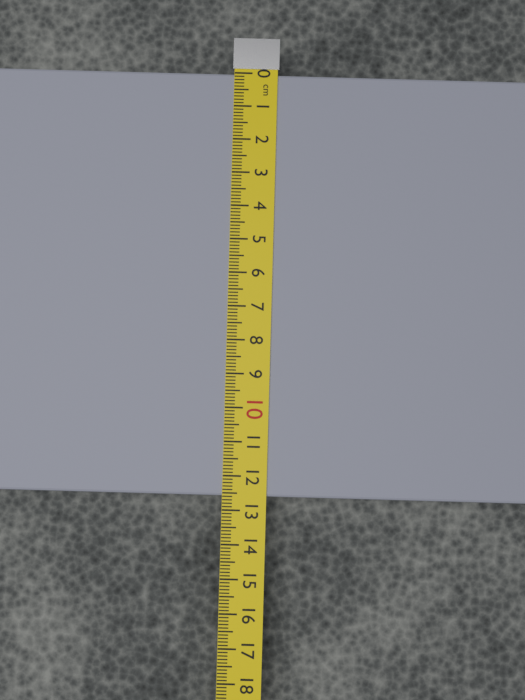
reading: 12.6 cm
